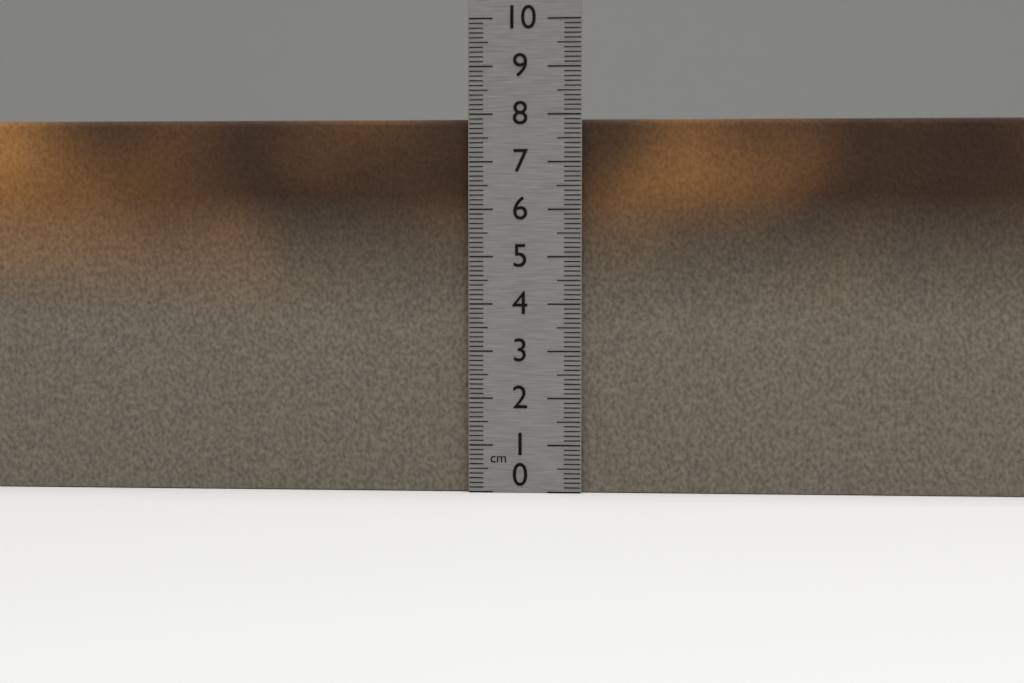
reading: 7.9 cm
